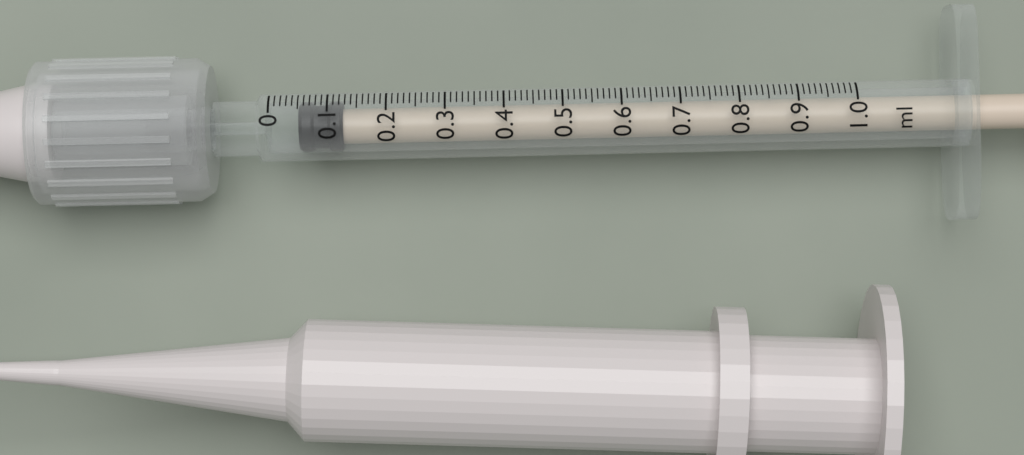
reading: 0.05 ml
